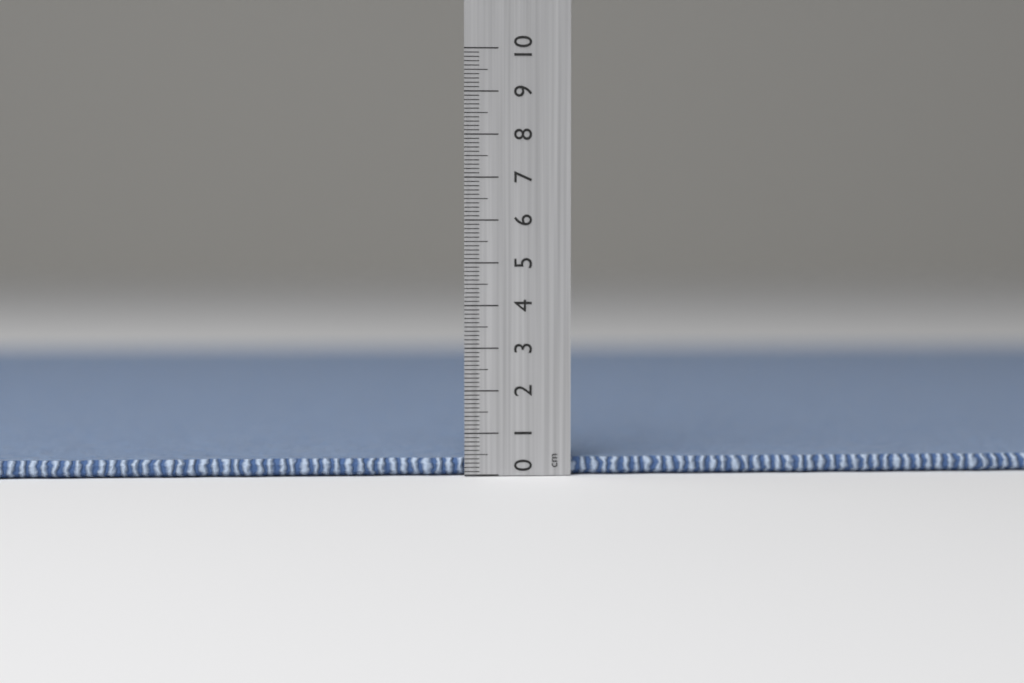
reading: 0.4 cm
